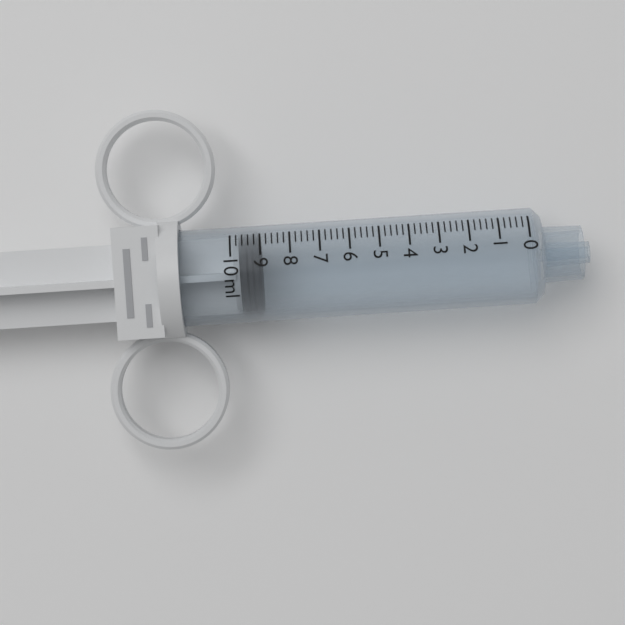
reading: 9.0 ml
